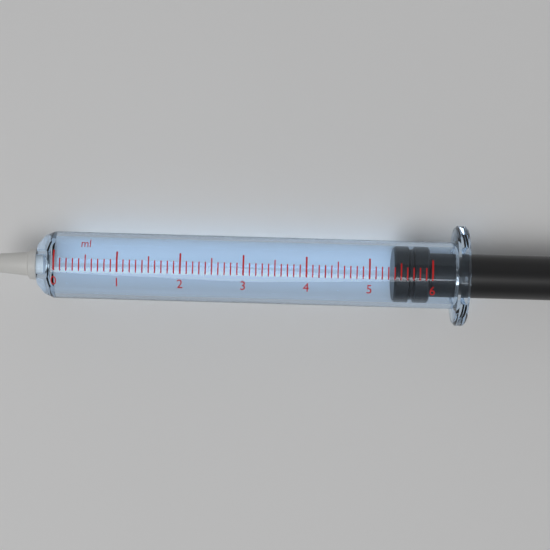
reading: 5.4 ml
